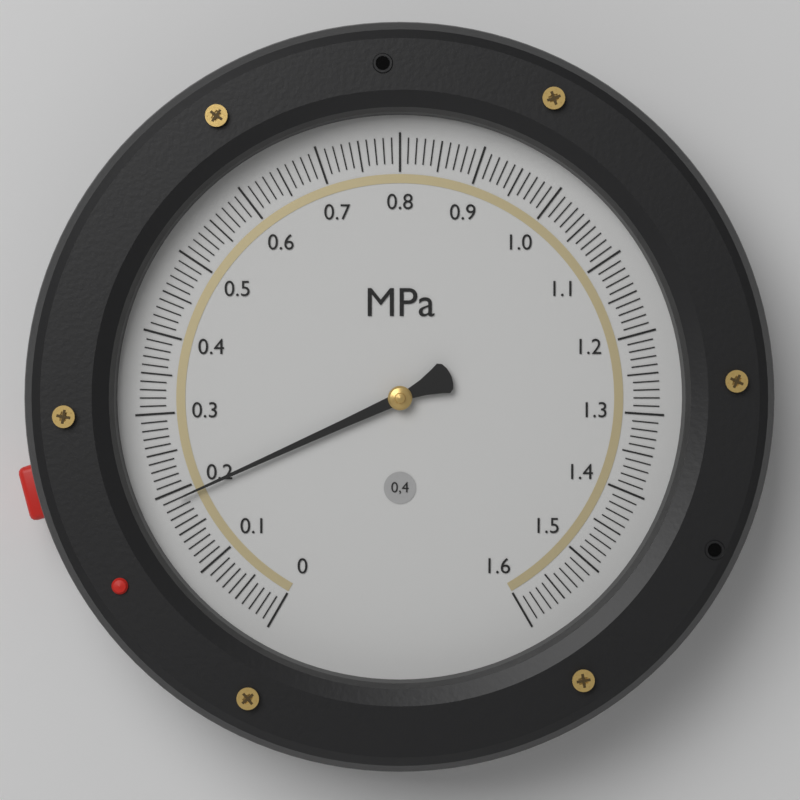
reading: 0.19 MPa
